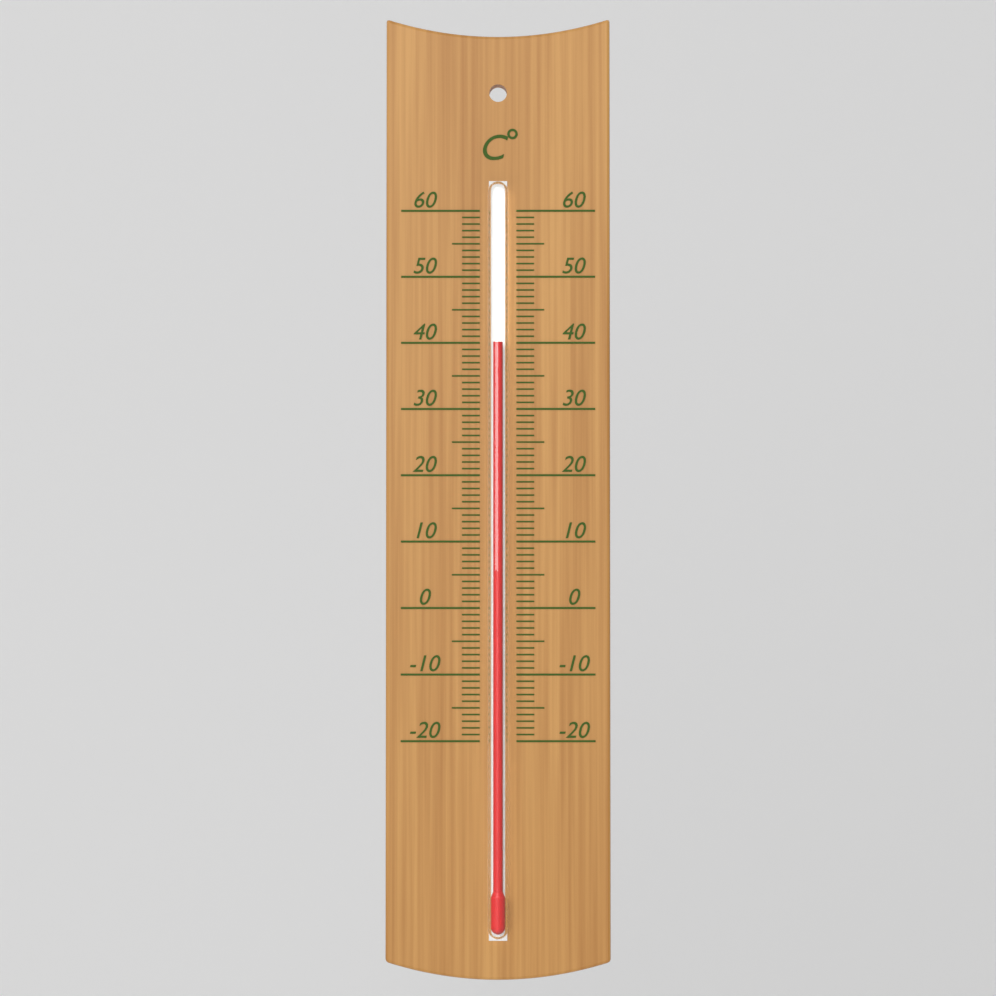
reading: 40 °C
